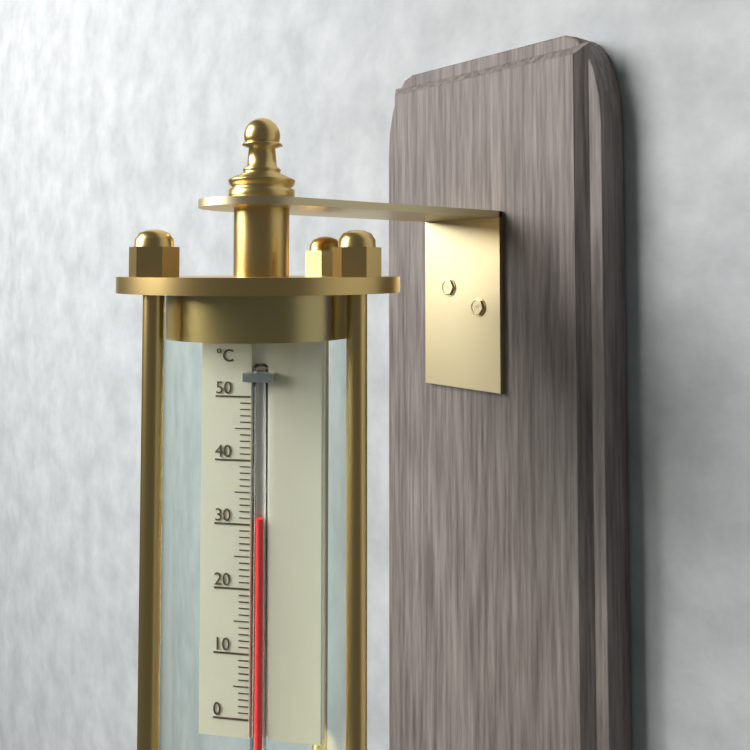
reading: 31 °C
